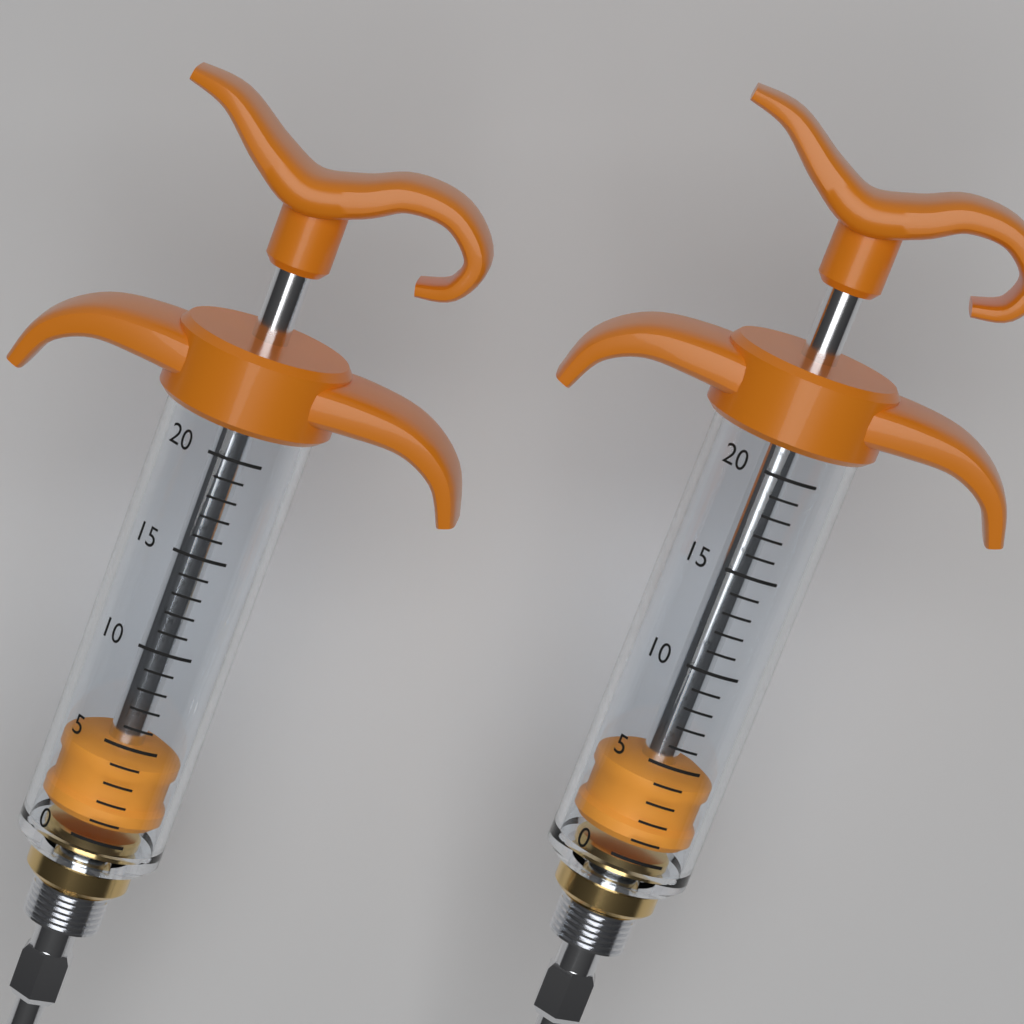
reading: 0.5 (no unit)
